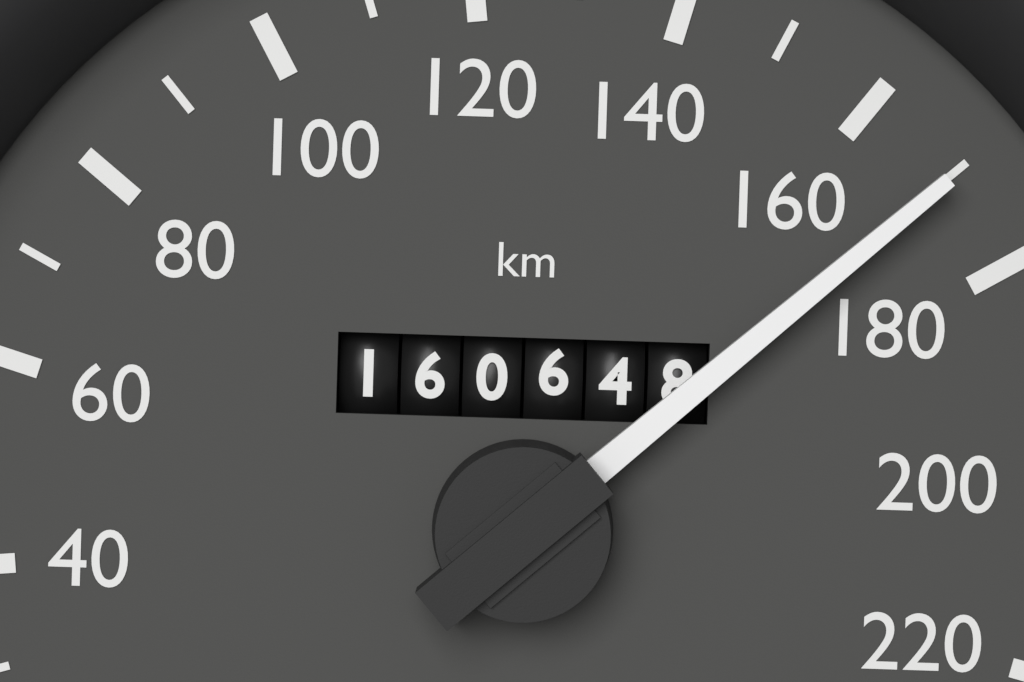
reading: 170 km/h
